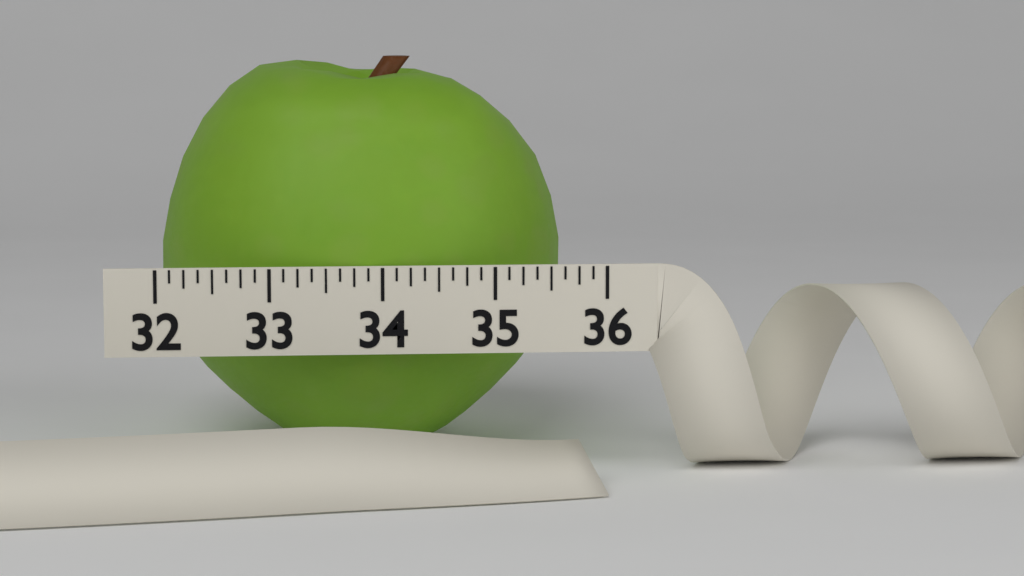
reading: 35.750 (no unit)
